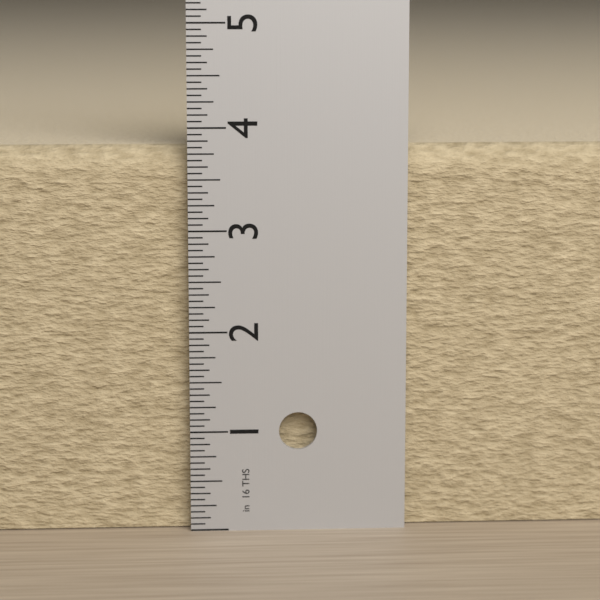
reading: 3.8125 in
